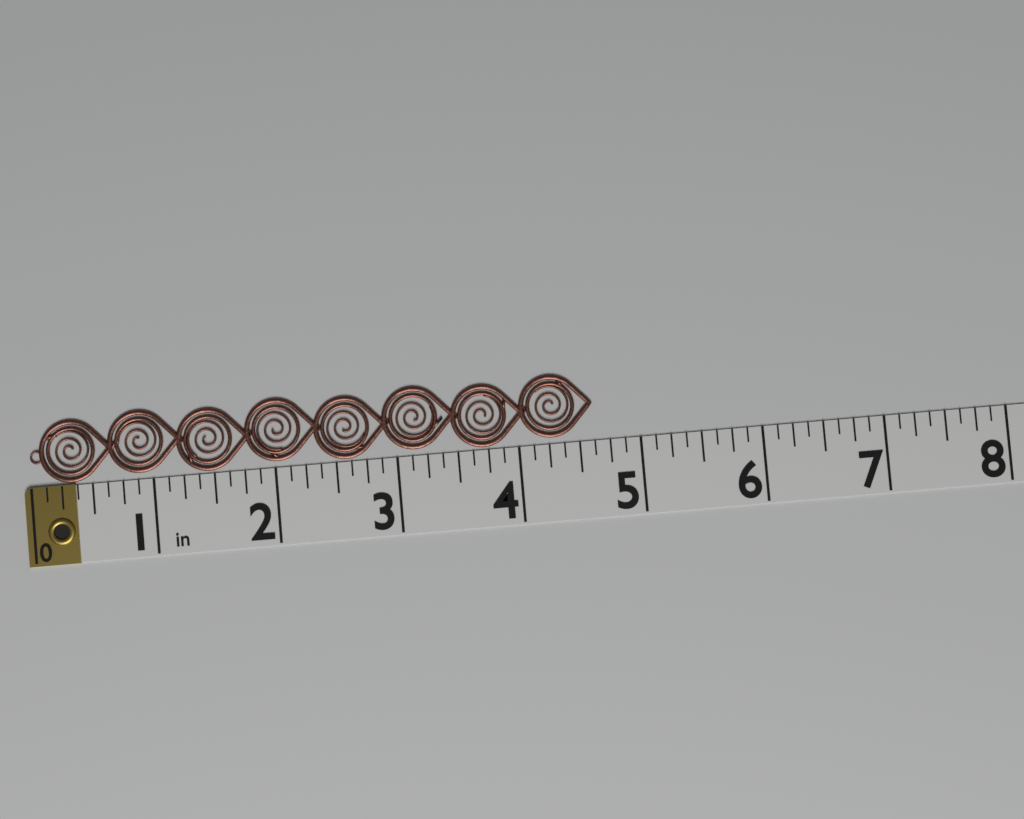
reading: 4.625 in
